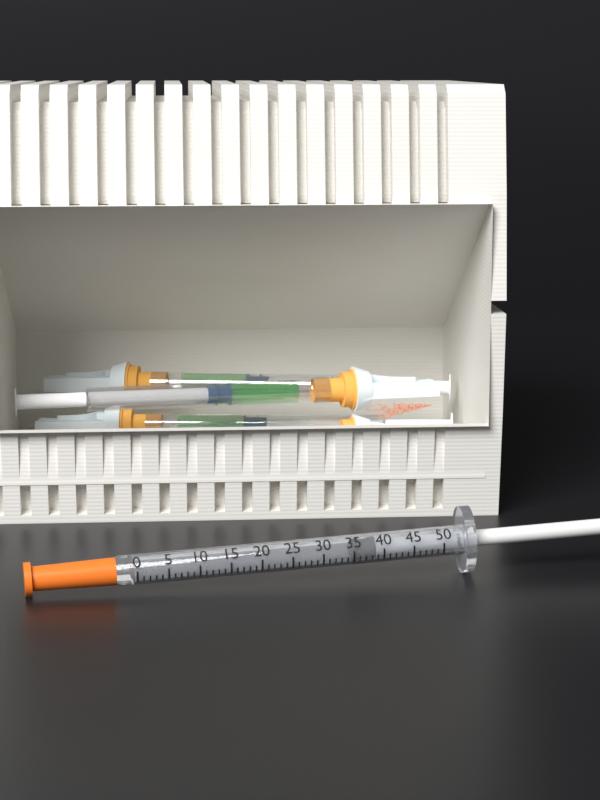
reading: 35 units
